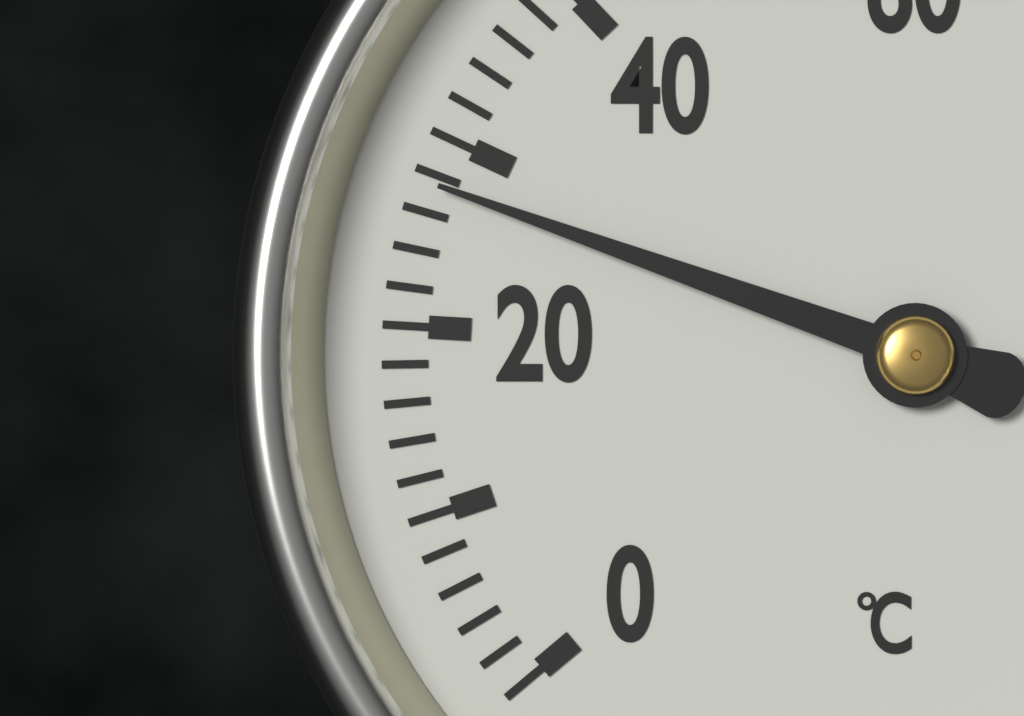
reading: 27.5 °C
